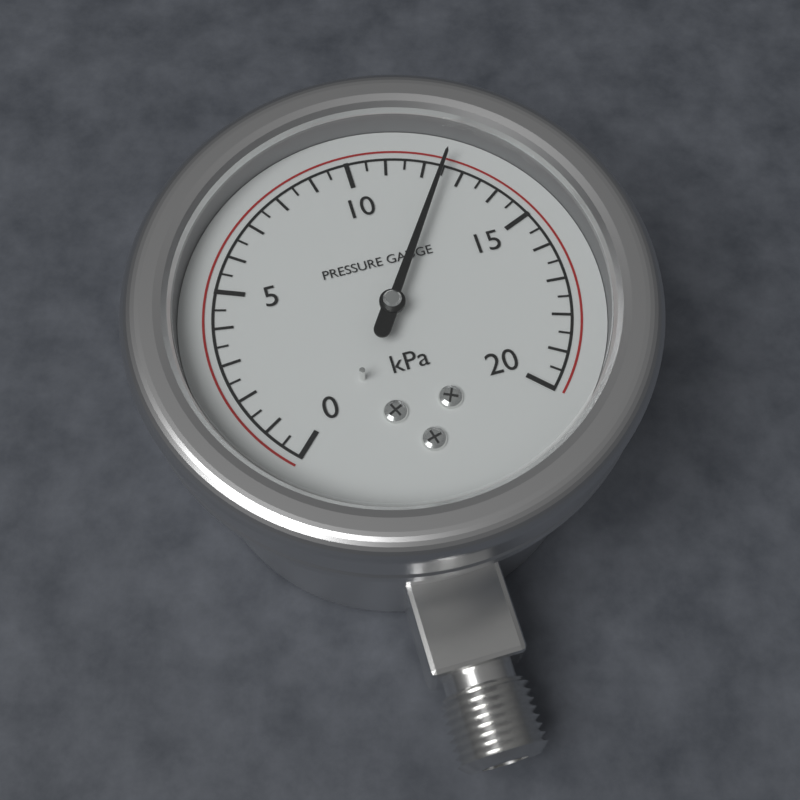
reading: 12.5 kPa
